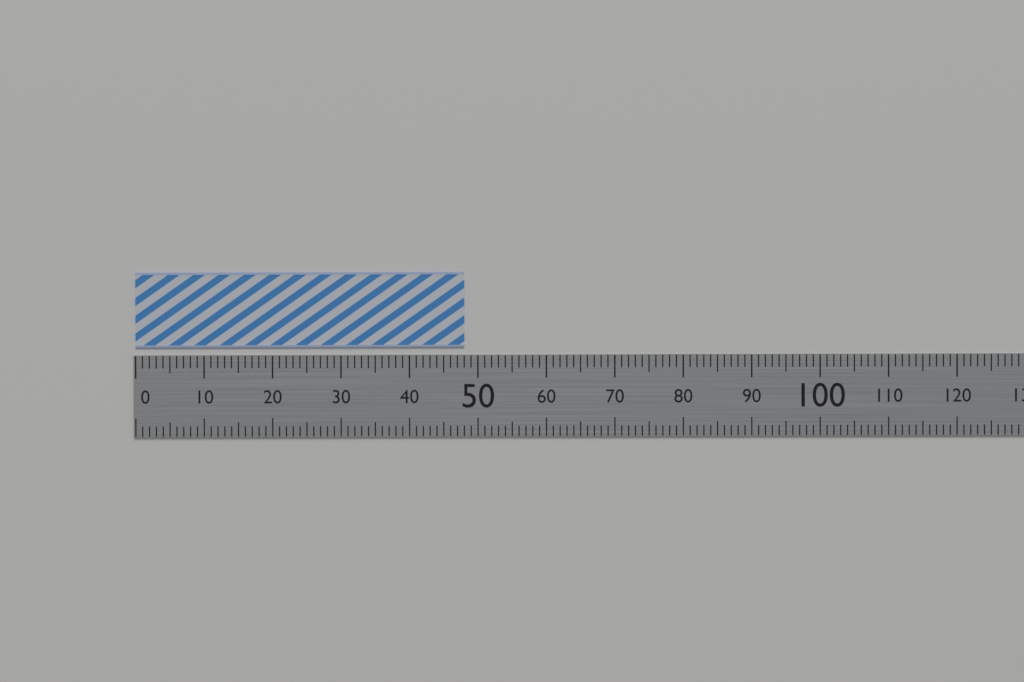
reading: 48 (no unit)
